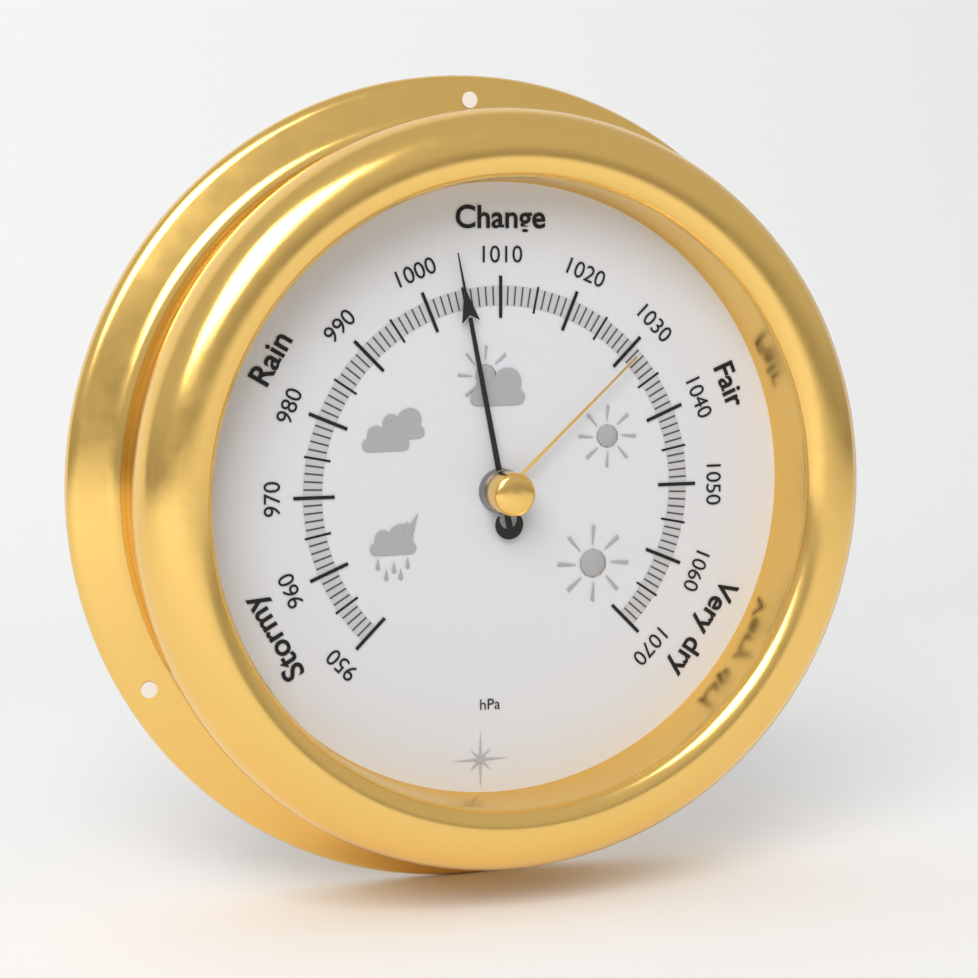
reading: 1005 hPa
